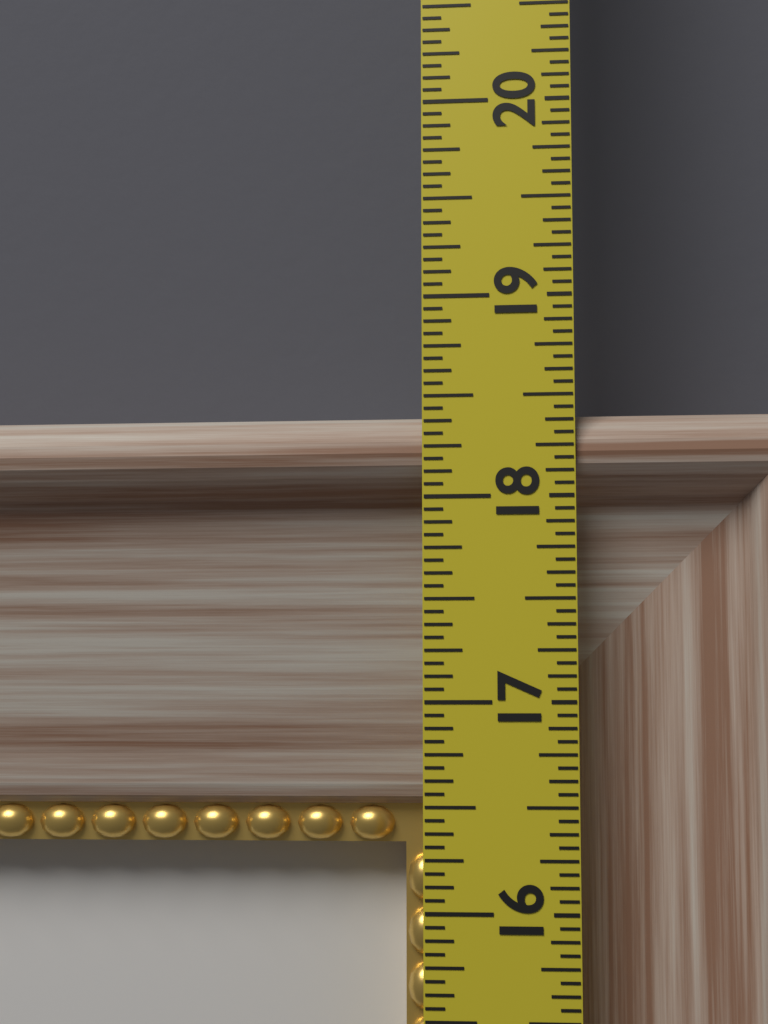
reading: 18.4375 in
